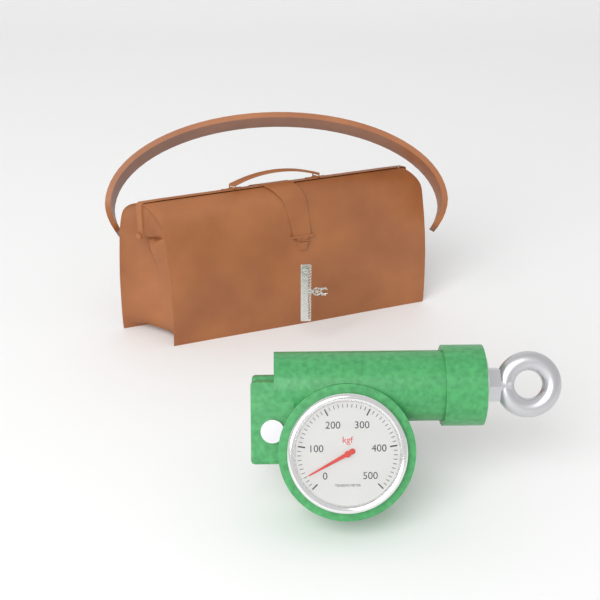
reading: 30 kgf
